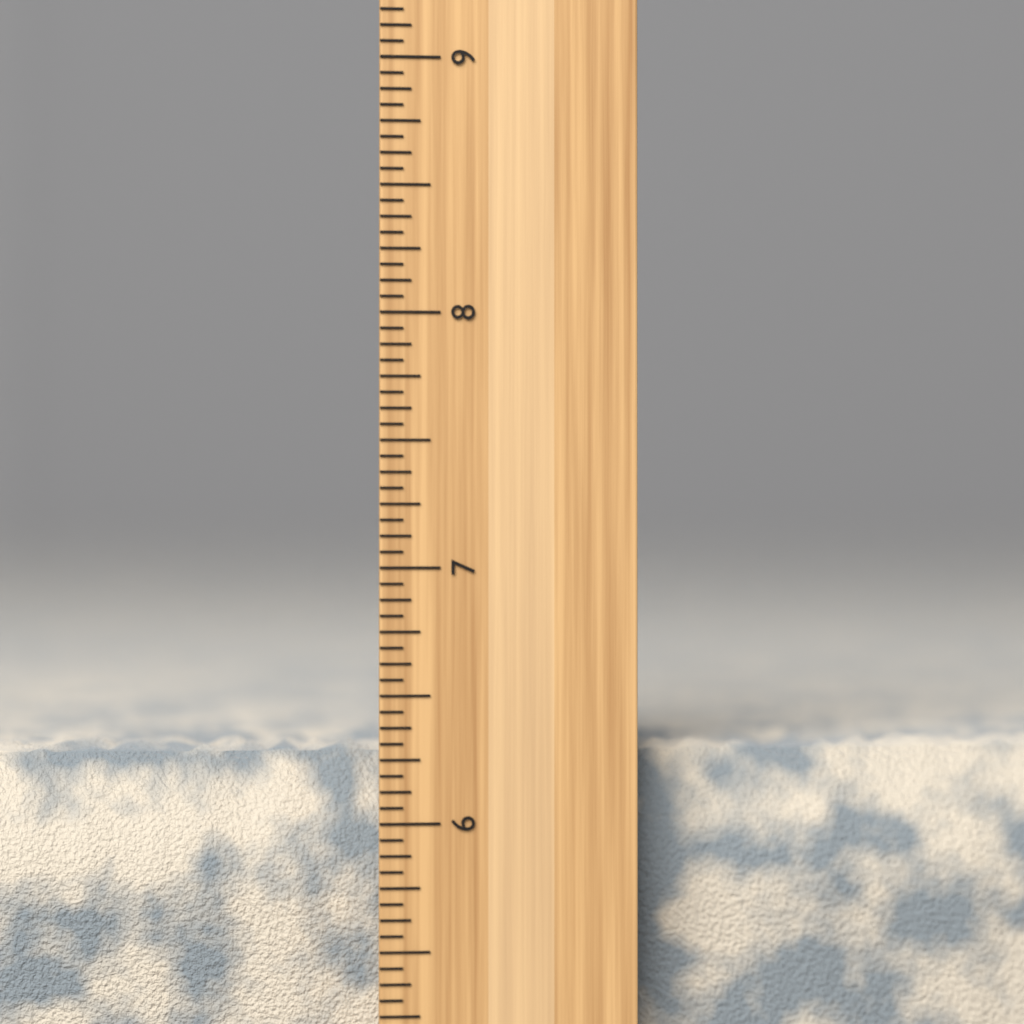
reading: 6.3125 inch
